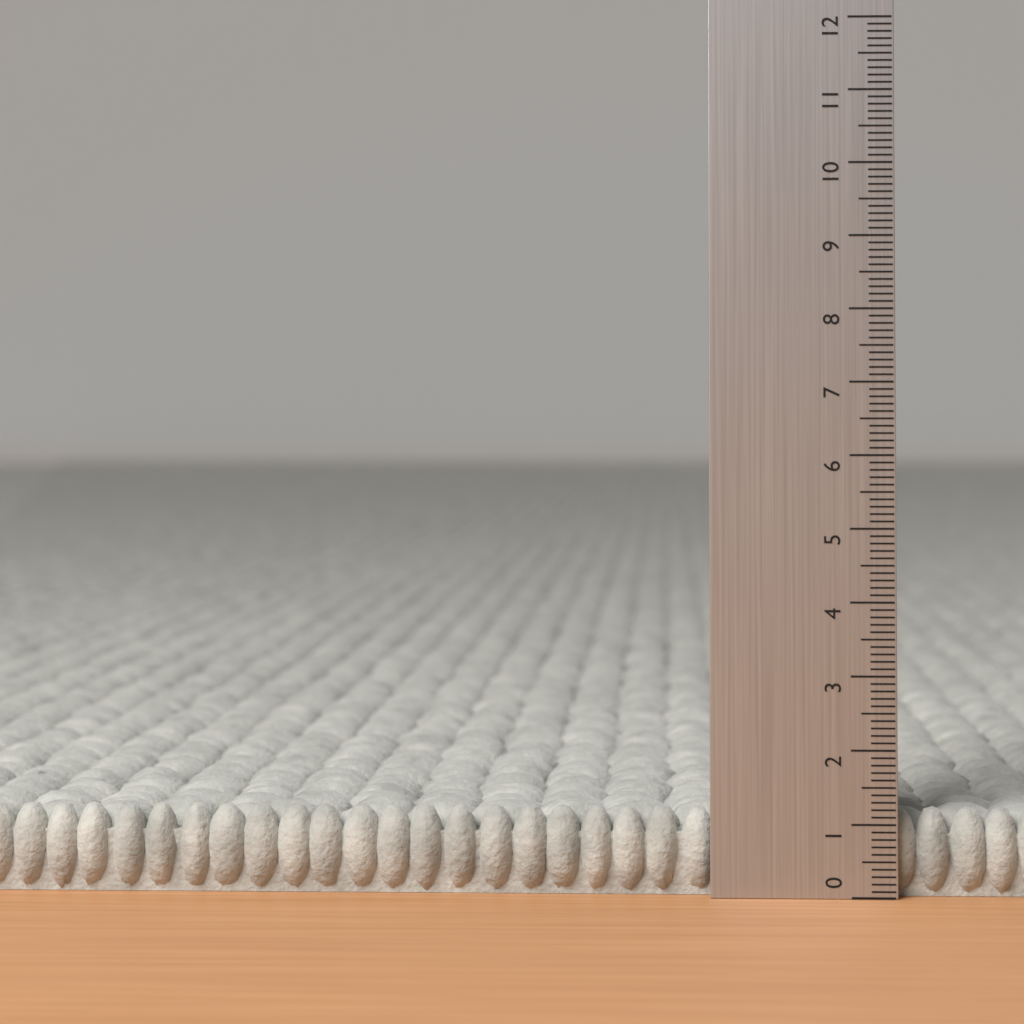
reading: 1.2 (no unit)
